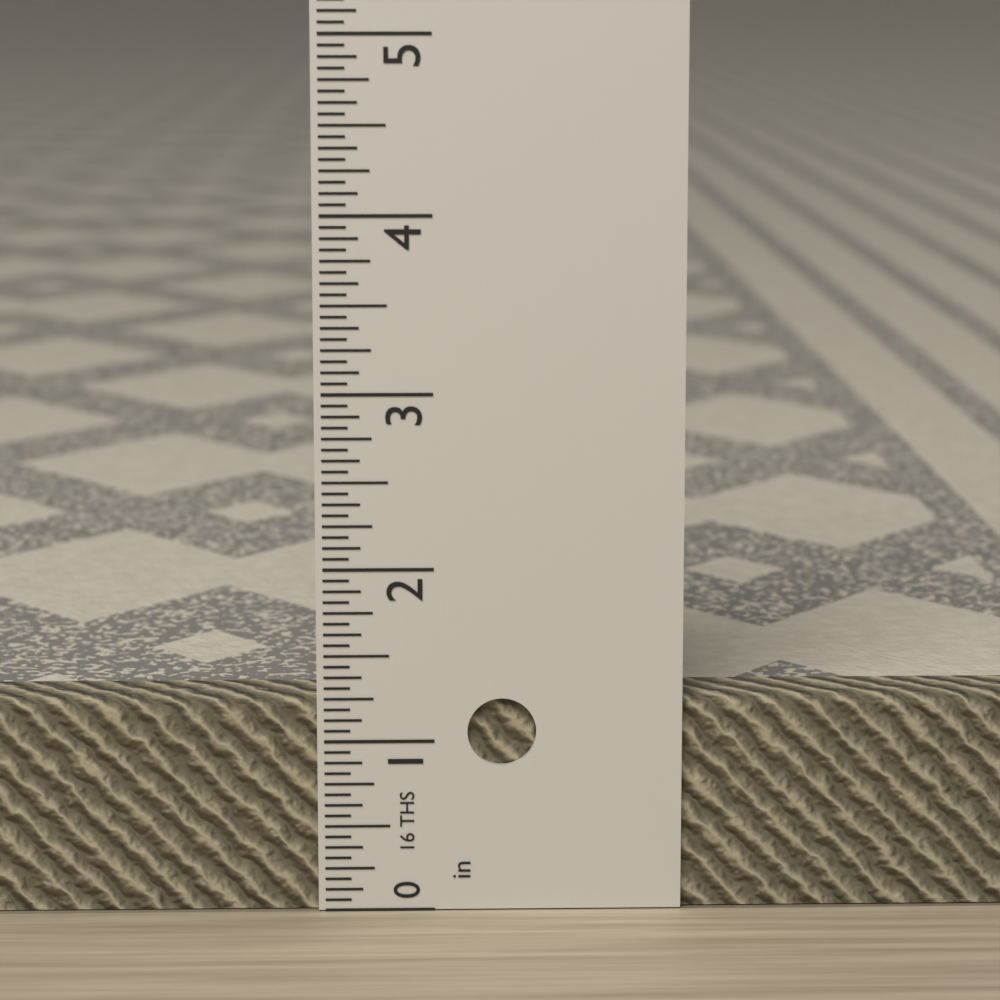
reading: 1.2500 in
